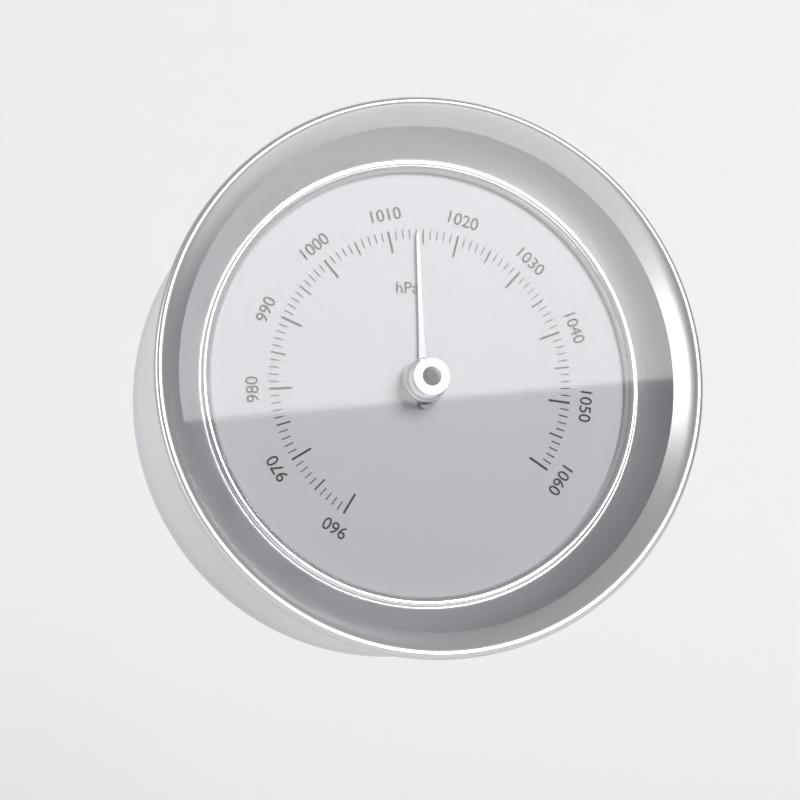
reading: 1014 hPa
